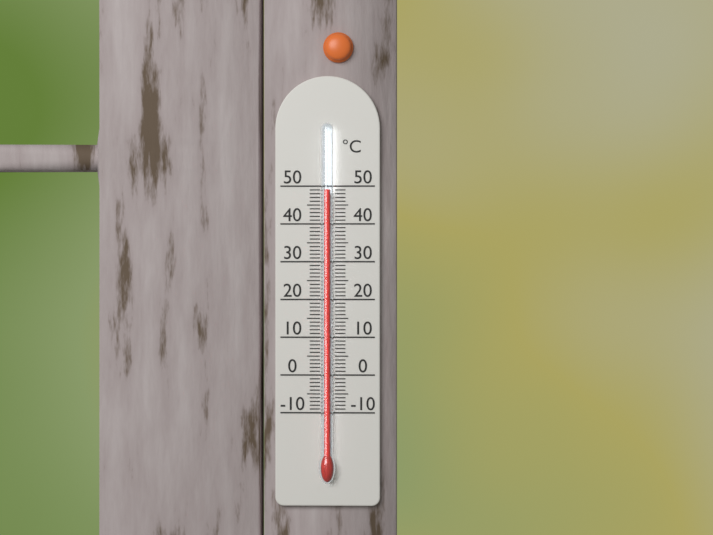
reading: 49 °C
